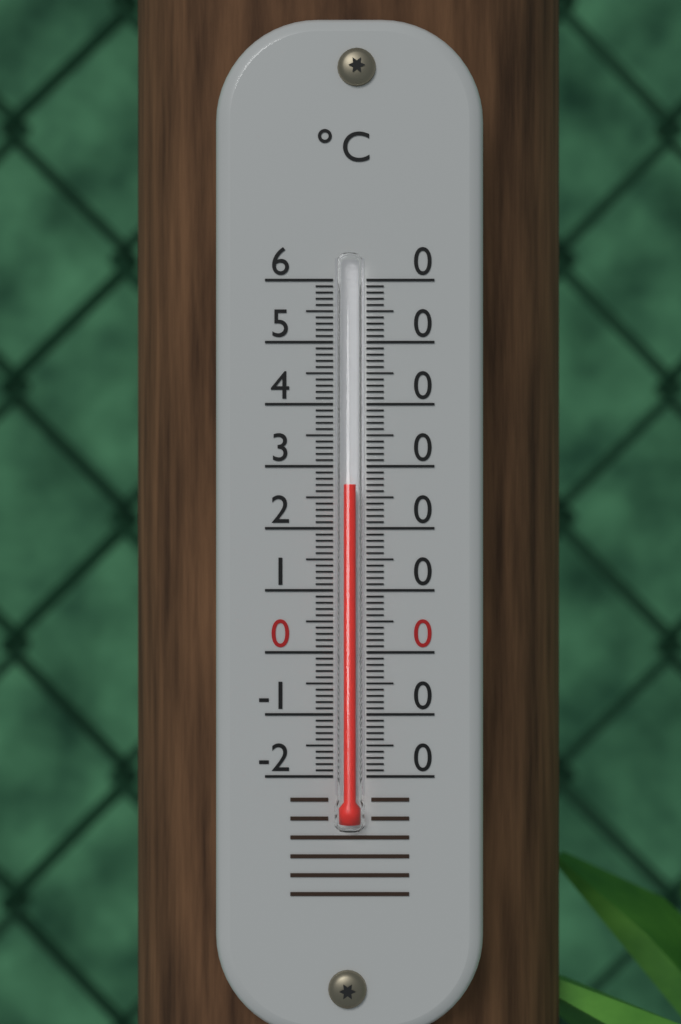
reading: 27 °C
